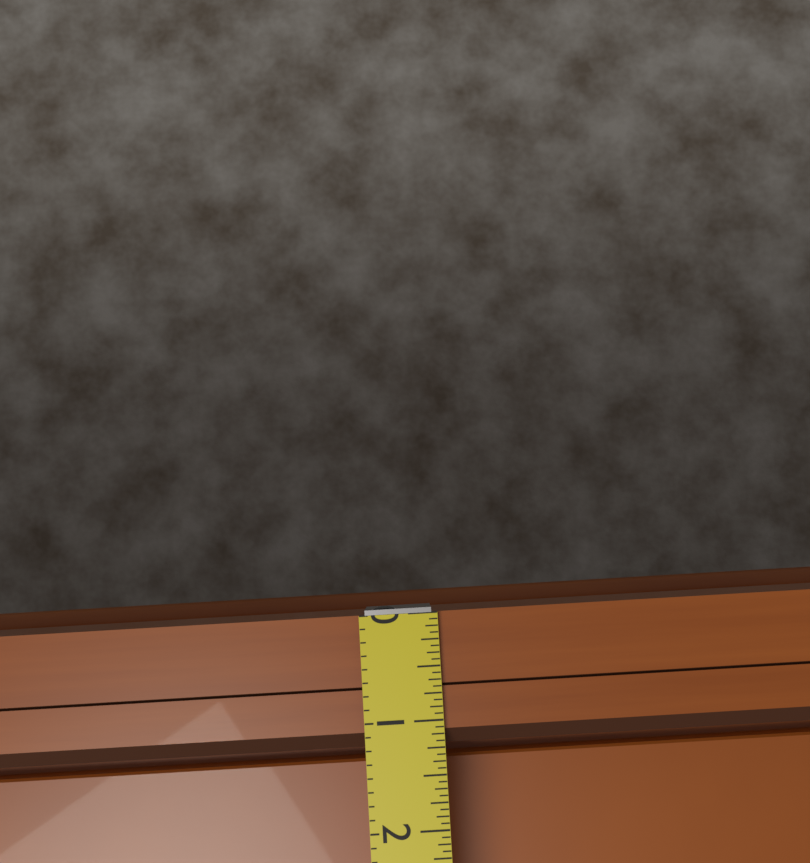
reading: 1.2500 (no unit)
